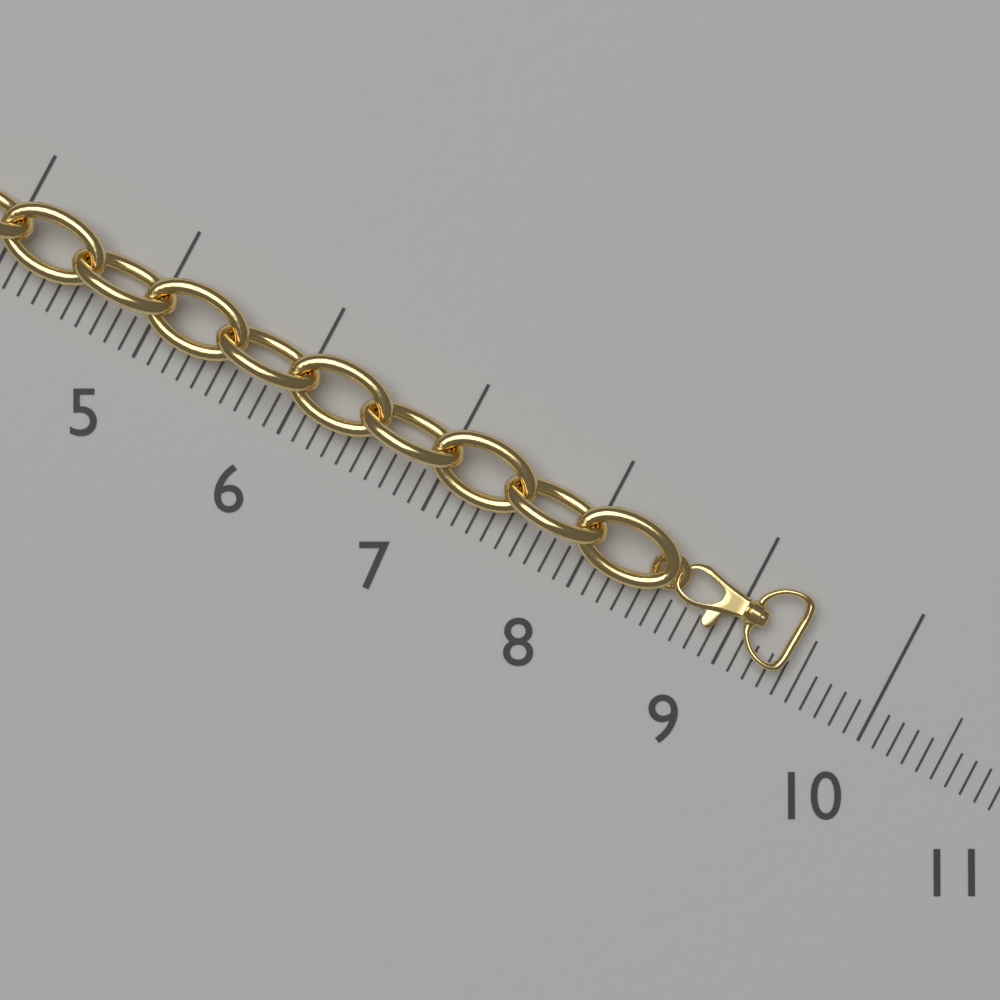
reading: 9.4 (no unit)
